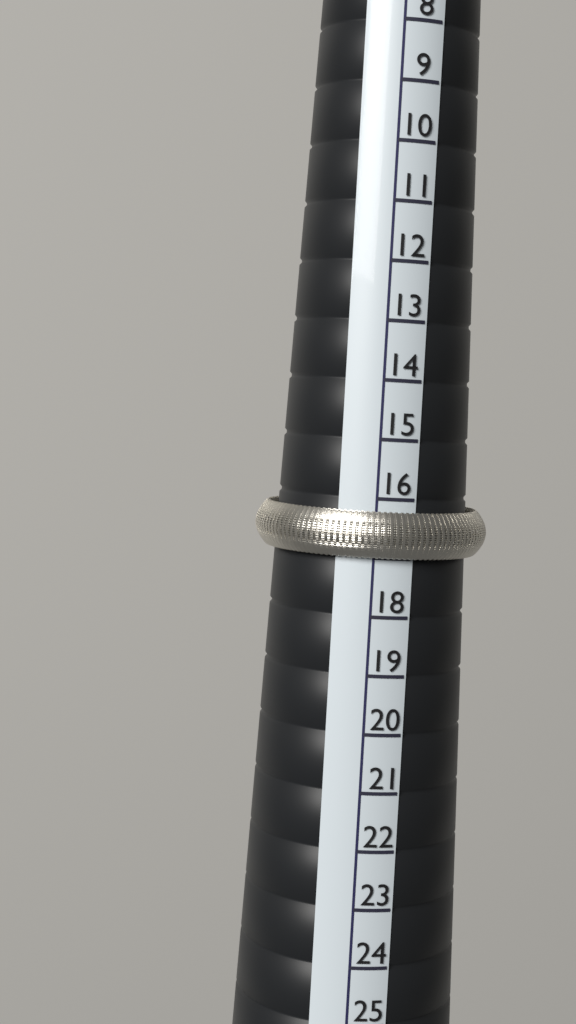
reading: 17 (no unit)
